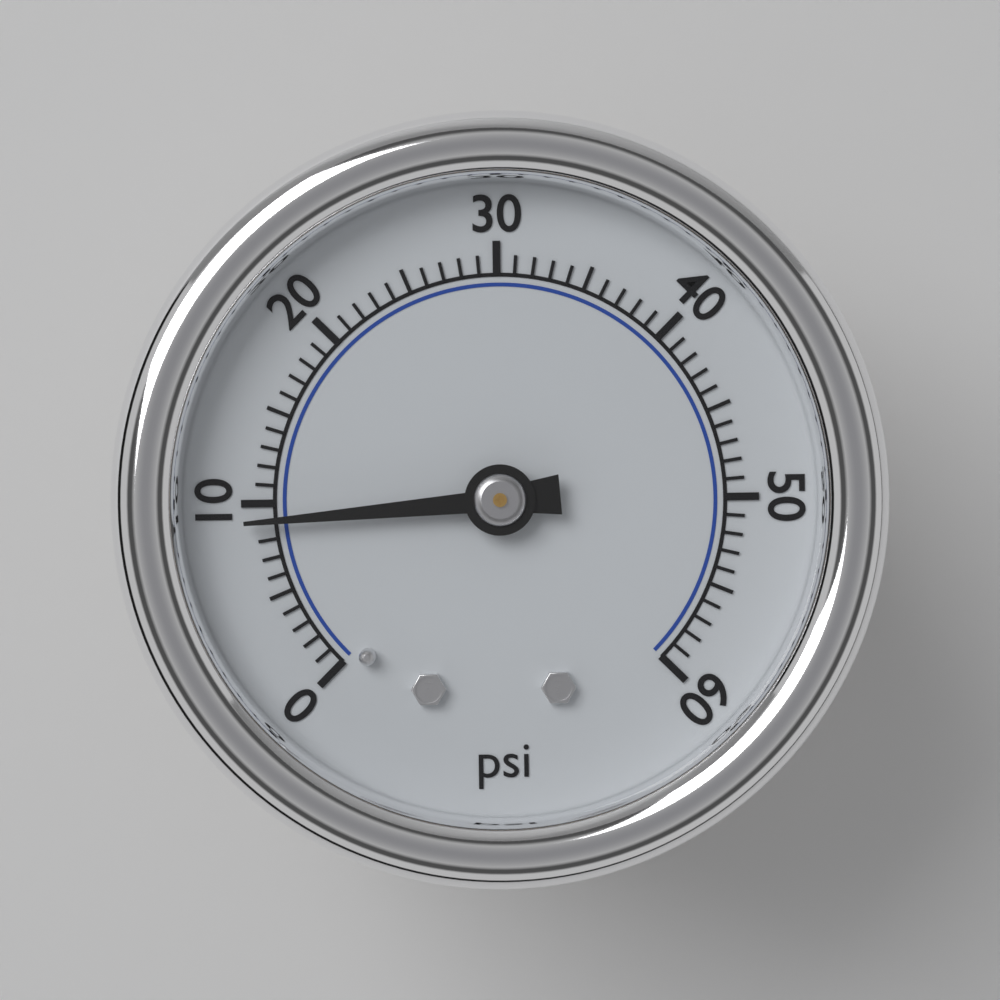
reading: 9 psi
